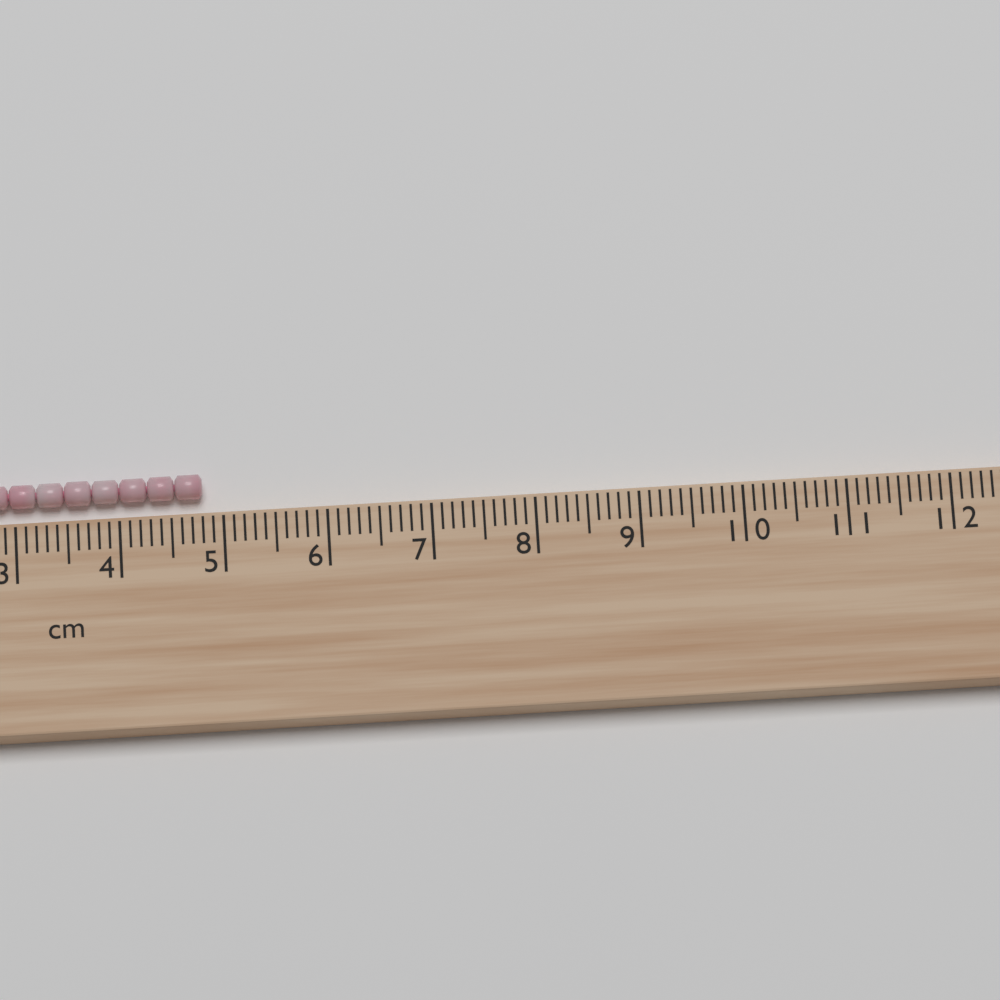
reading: 4.8 cm
